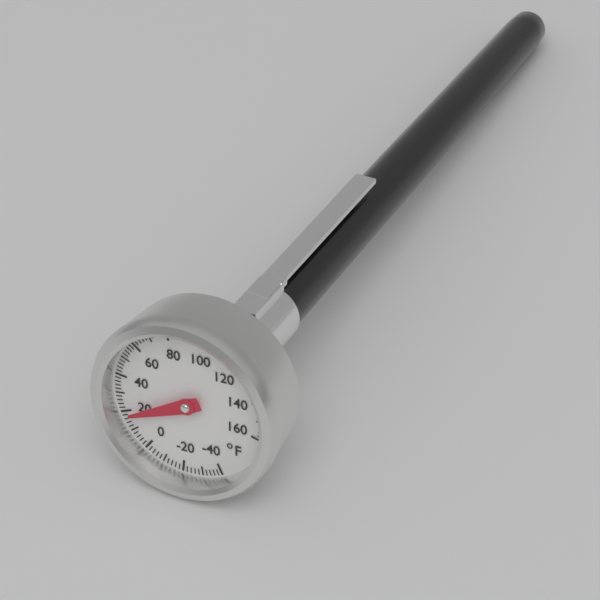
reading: 18 °F
